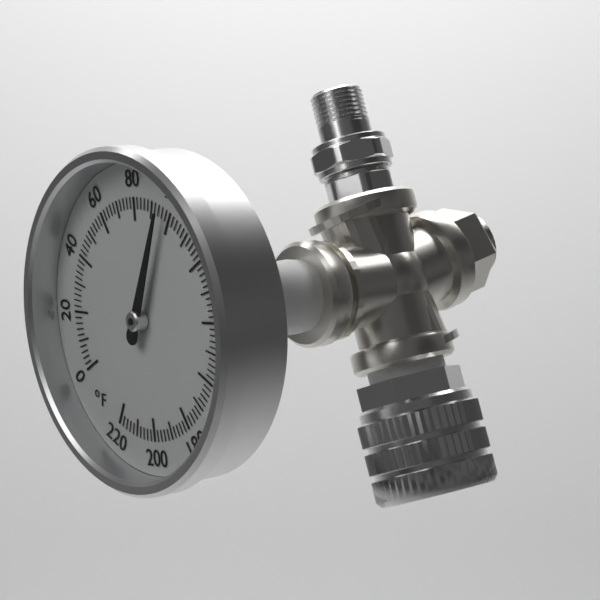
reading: 96 °F
